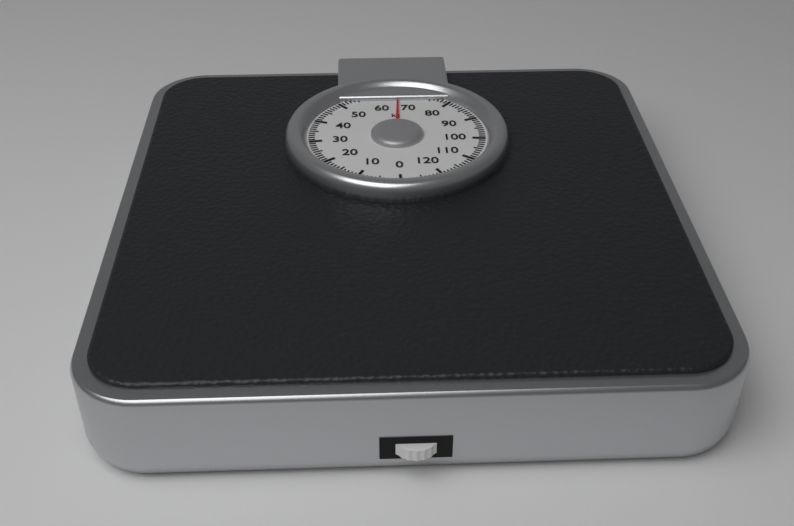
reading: 66 kg
